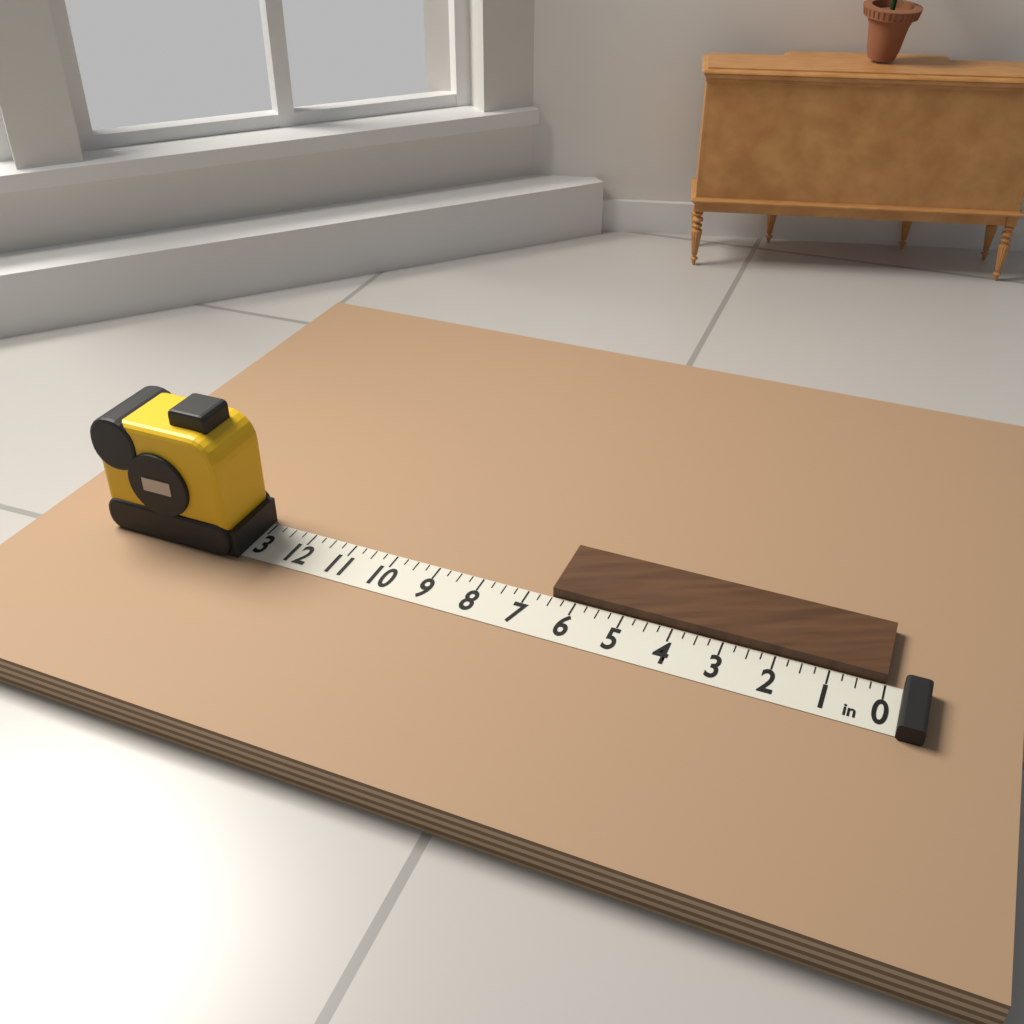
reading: 6.50 in
